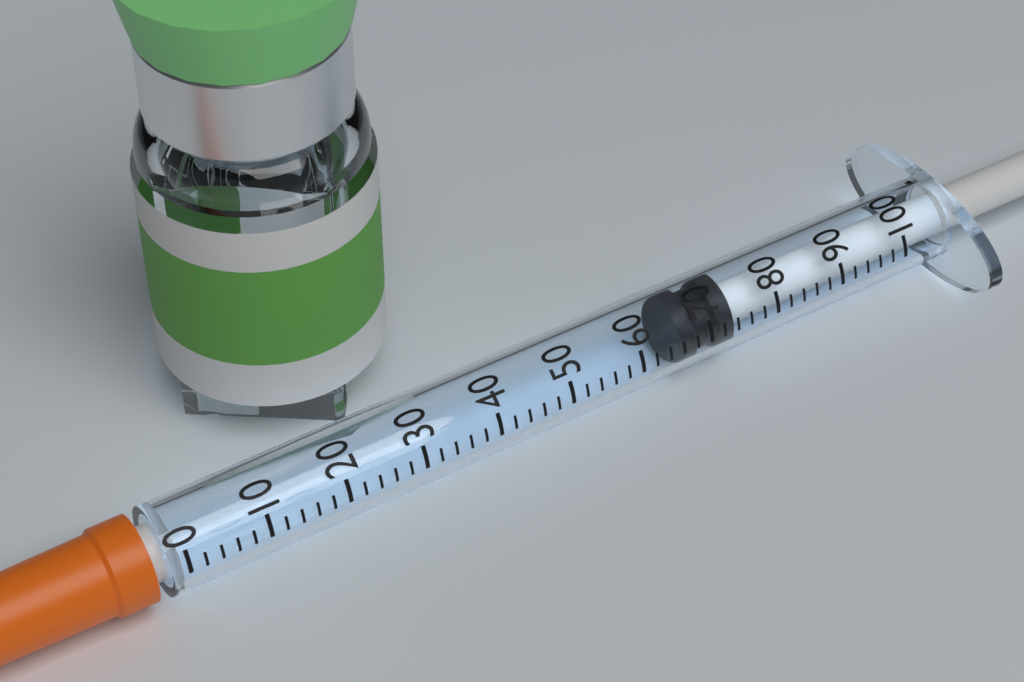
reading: 66 (no unit)
